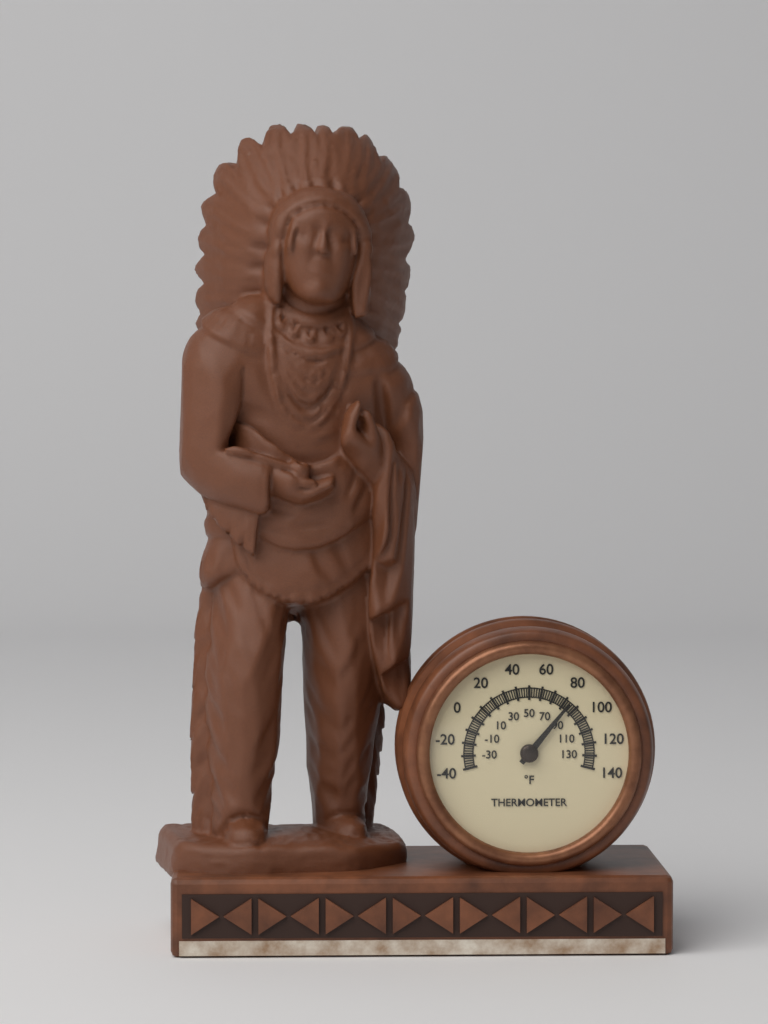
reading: 84 °F
